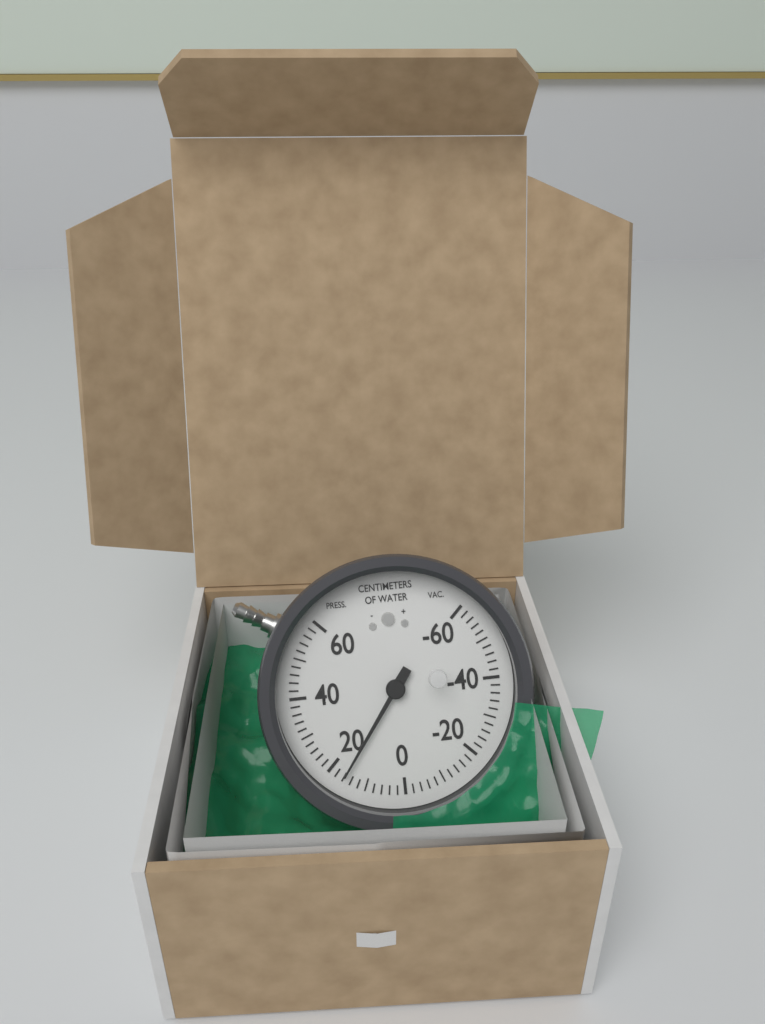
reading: 16 cmH2O
